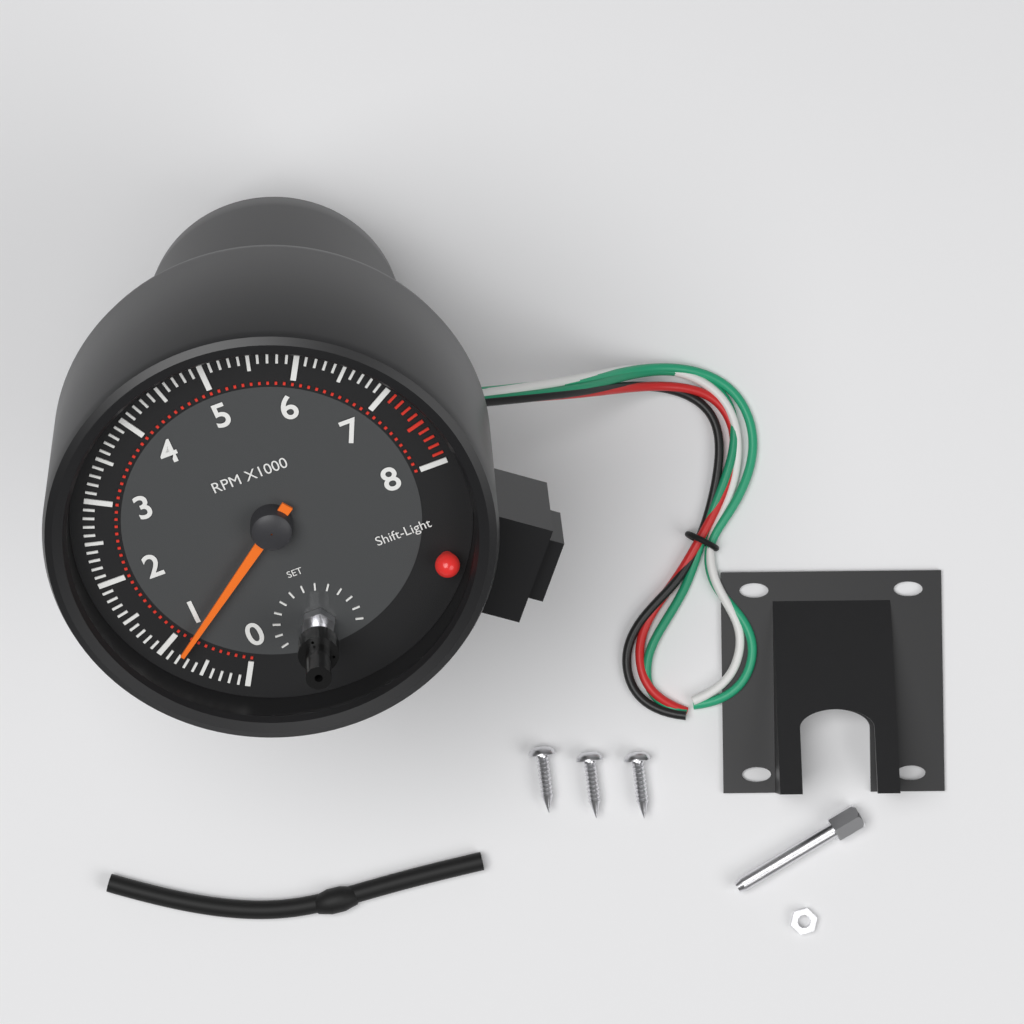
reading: 800 RPM
